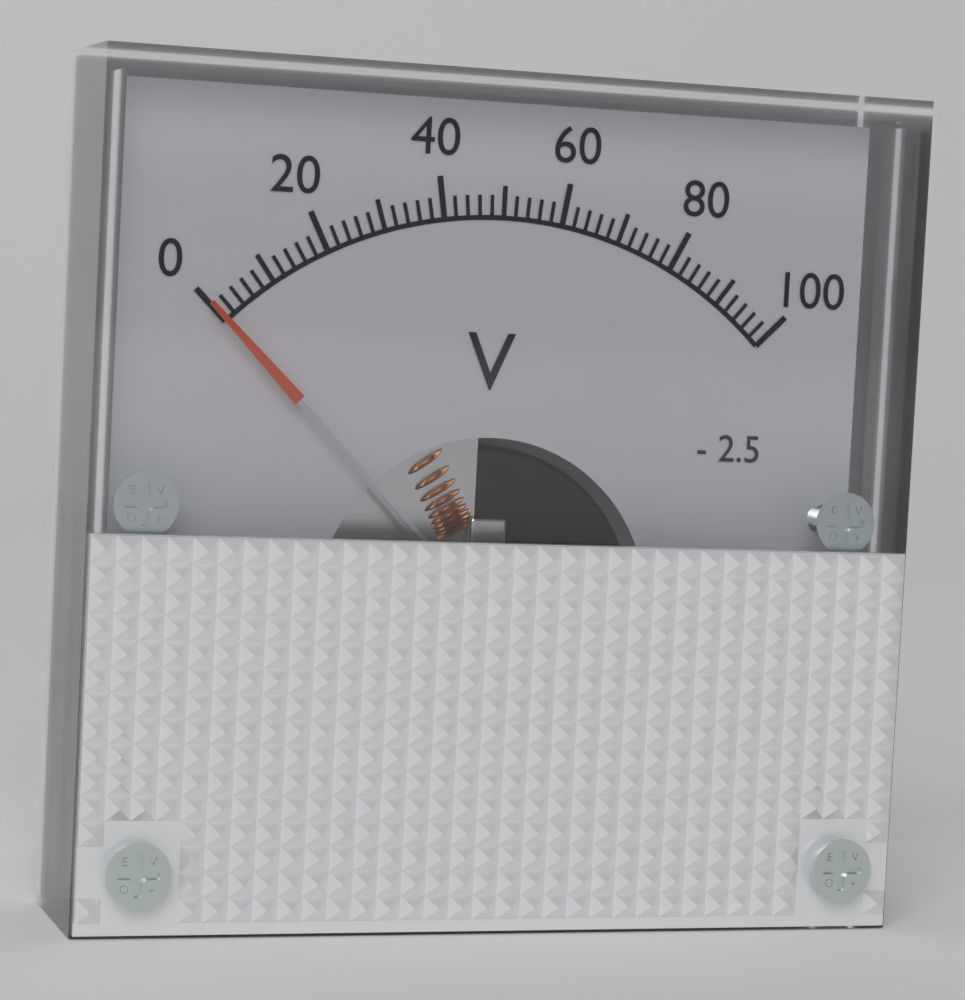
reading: 0 V
